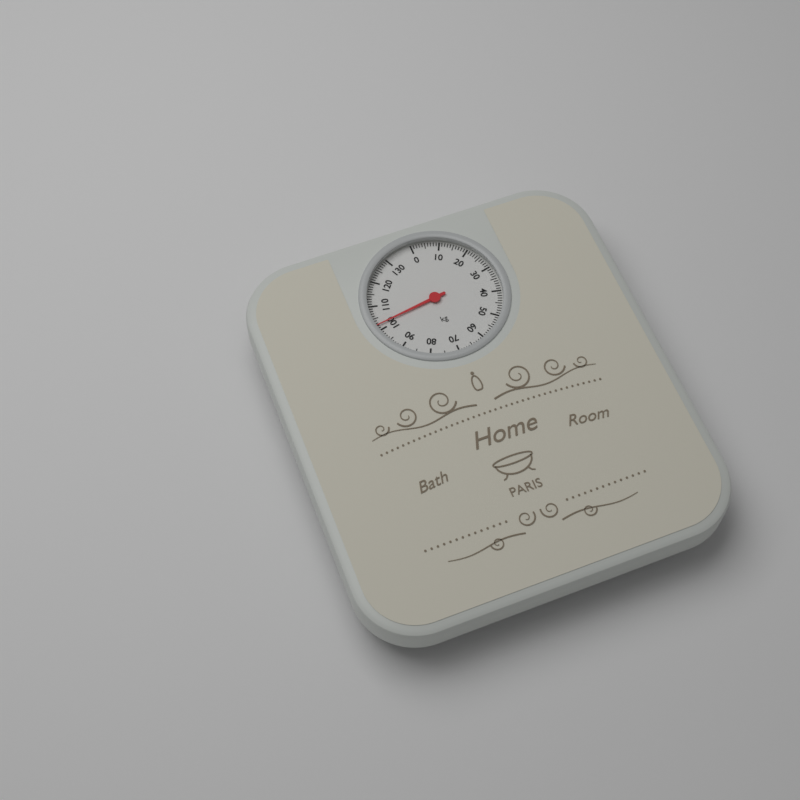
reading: 102 kg
